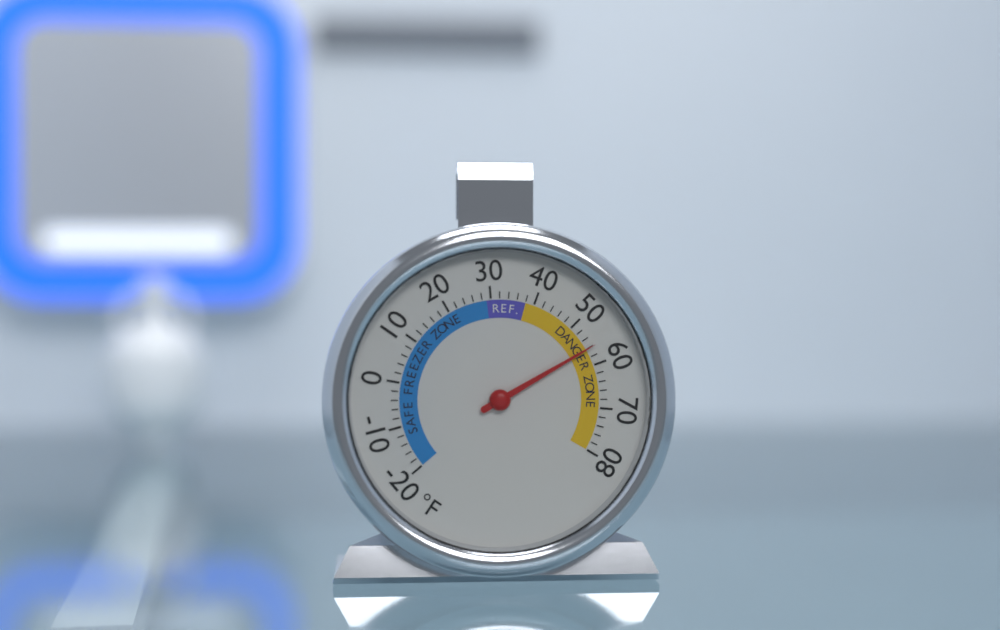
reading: 56 °F
